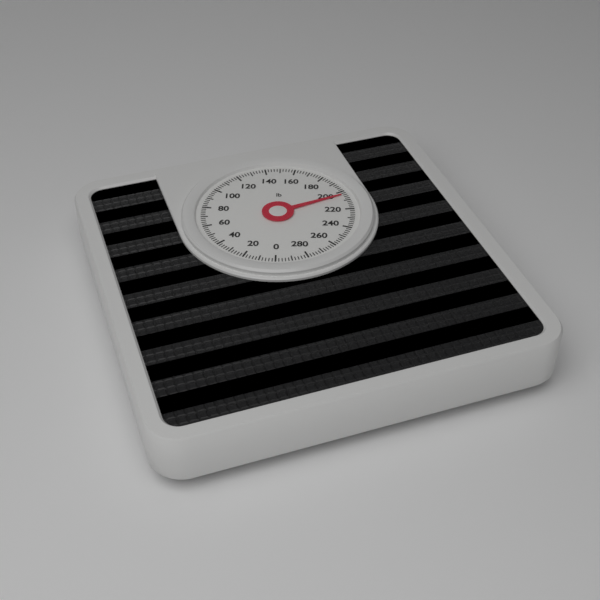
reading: 204 lb
